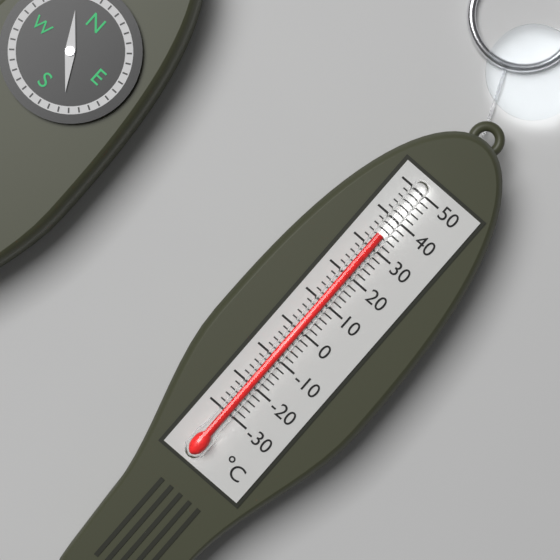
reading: 34 °C
